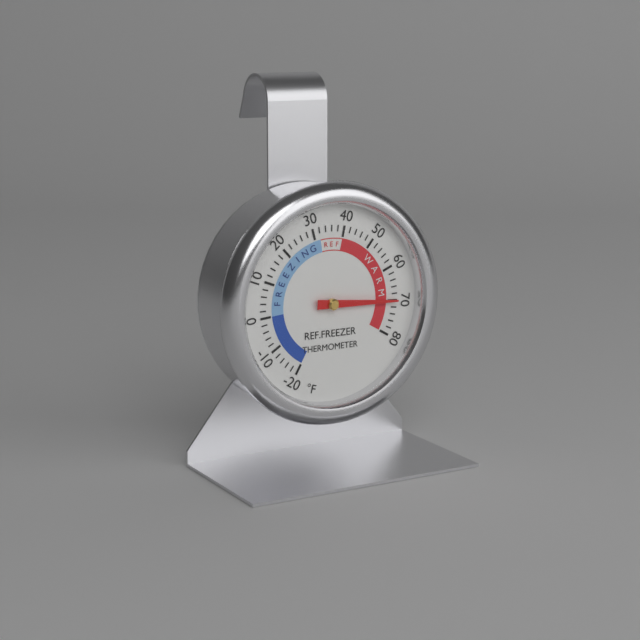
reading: 70 °F
